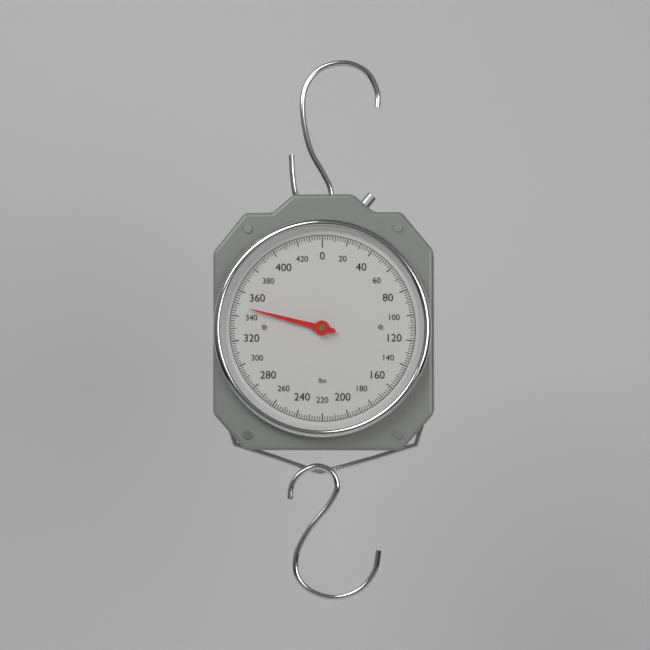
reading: 348 lbs
